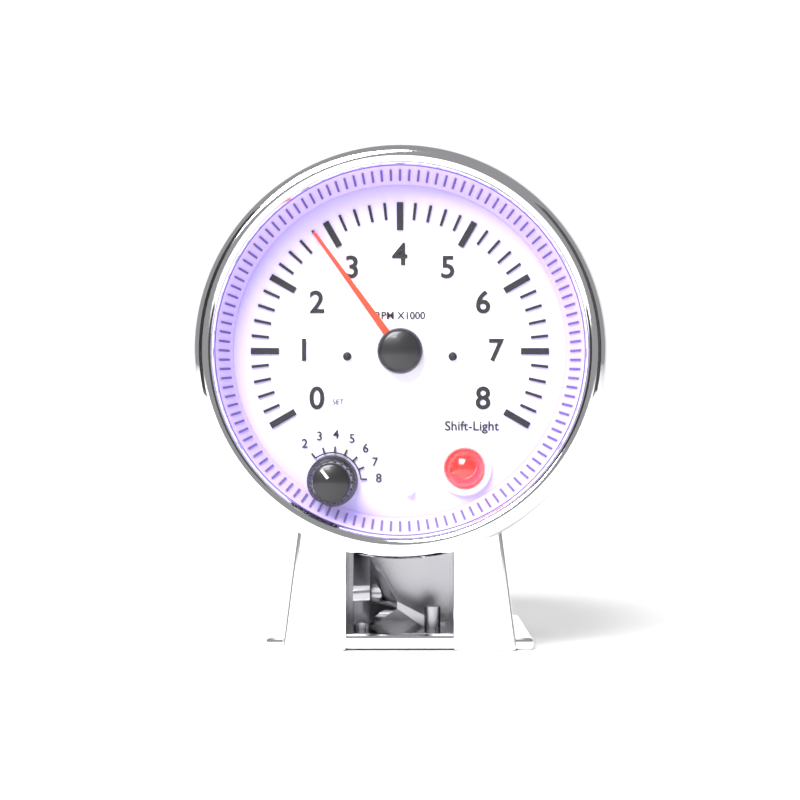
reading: 2.8 RPM x1000
